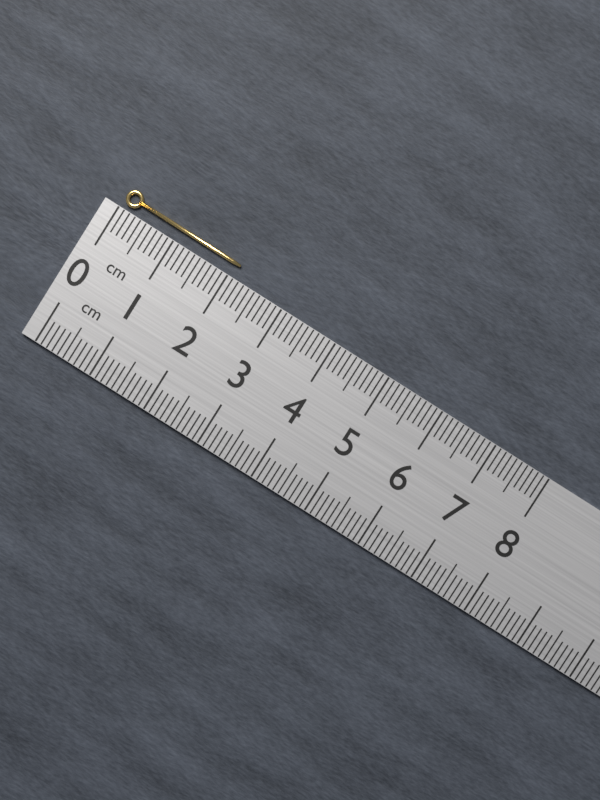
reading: 2.1 cm
